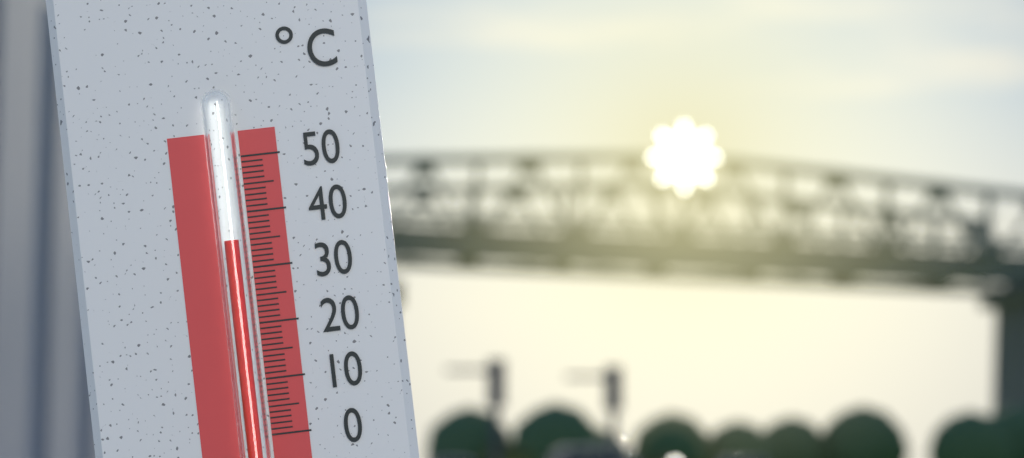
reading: 35 °C
